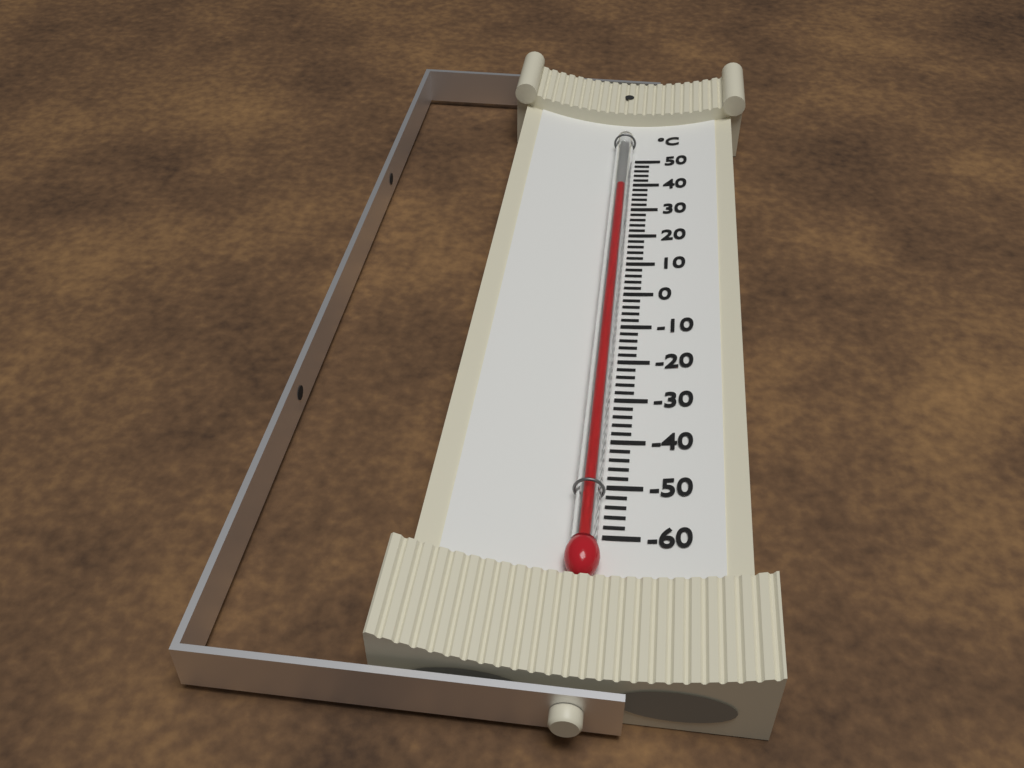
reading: 36 °C
